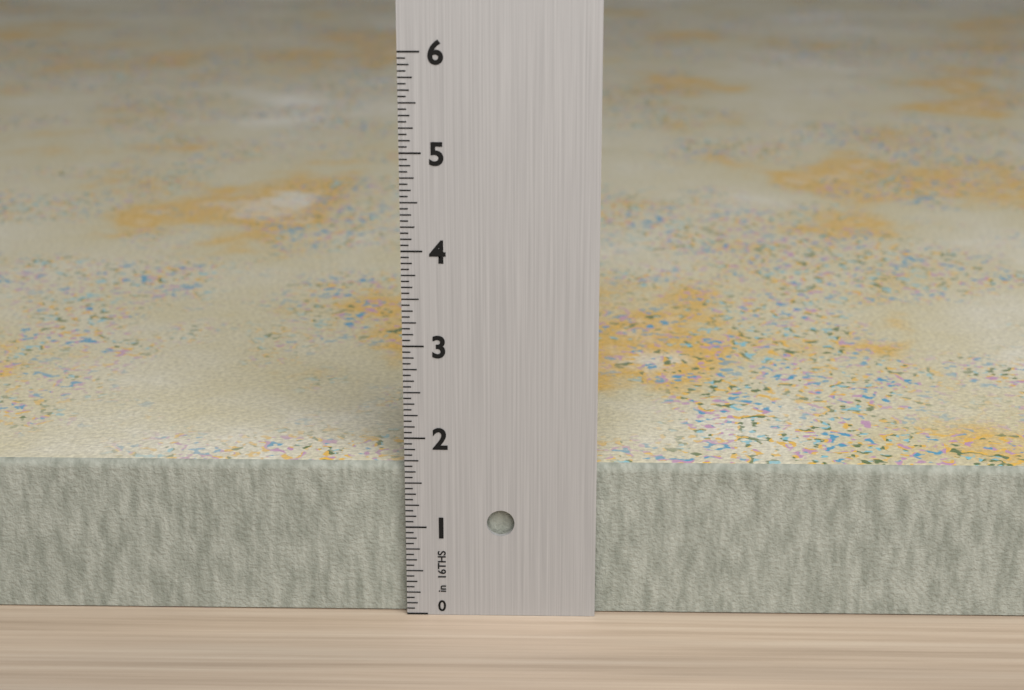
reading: 1.6875 in
